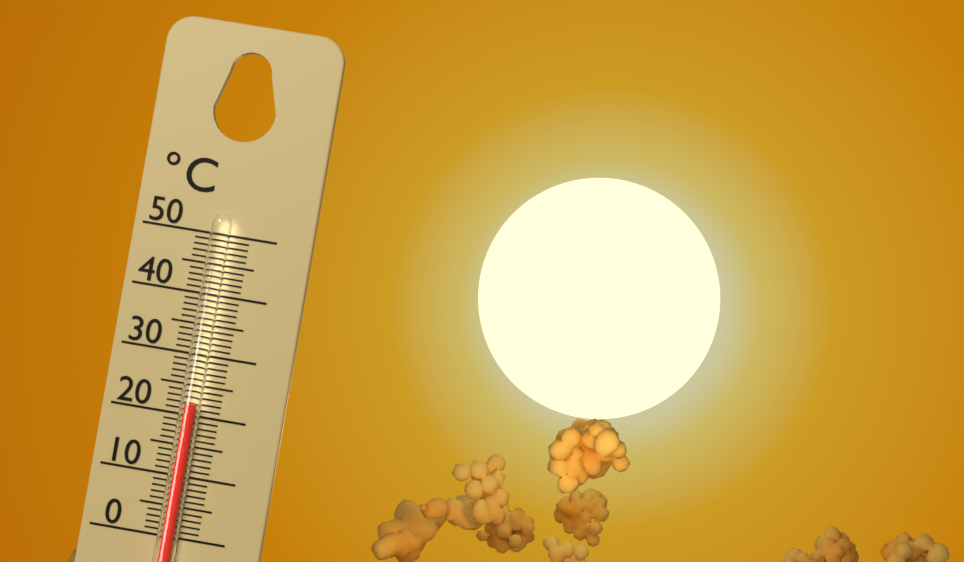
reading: 22 °C
